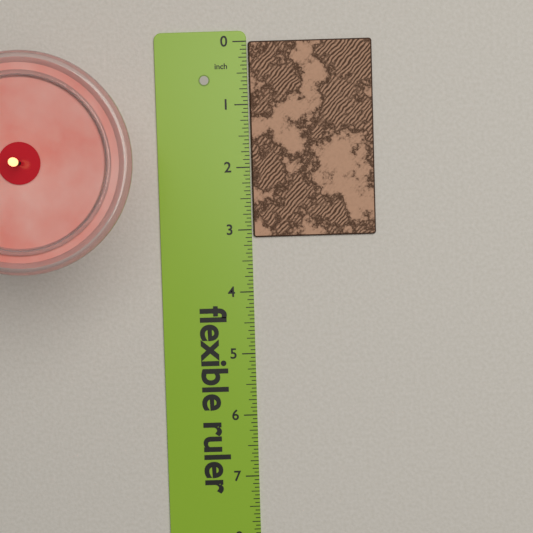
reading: 3.1250 in
